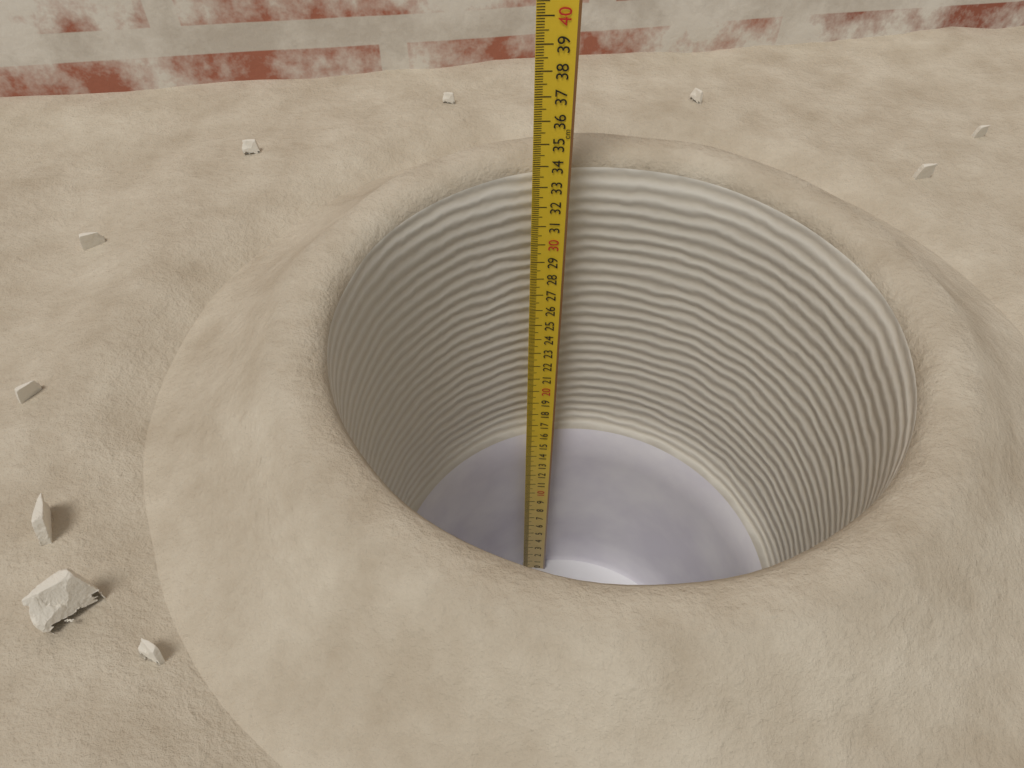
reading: 33.8 cm
